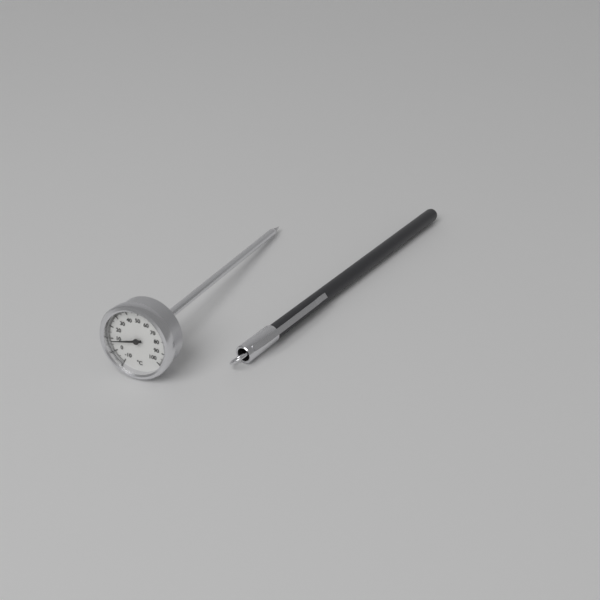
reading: 8 °C
